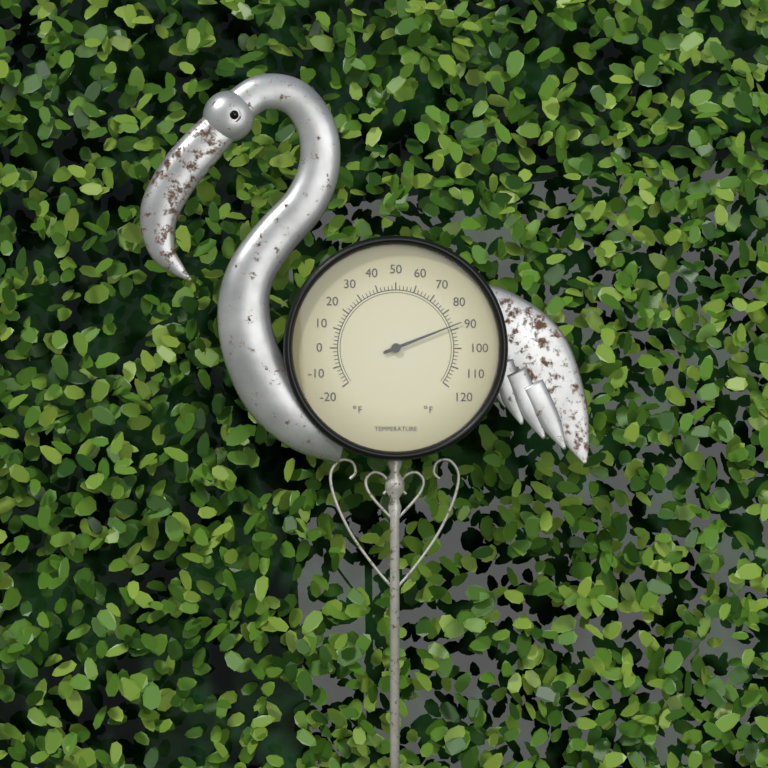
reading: 88 °F
